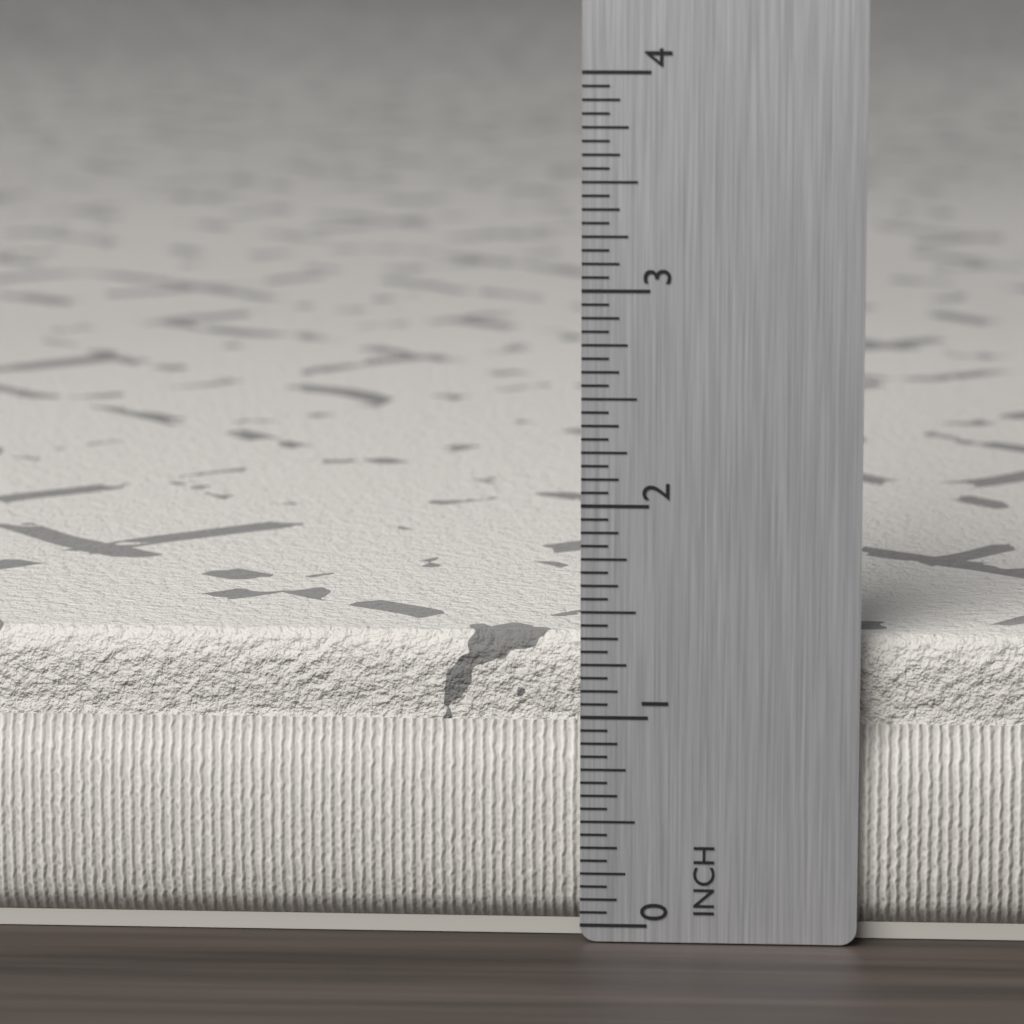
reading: 1.3750 in
